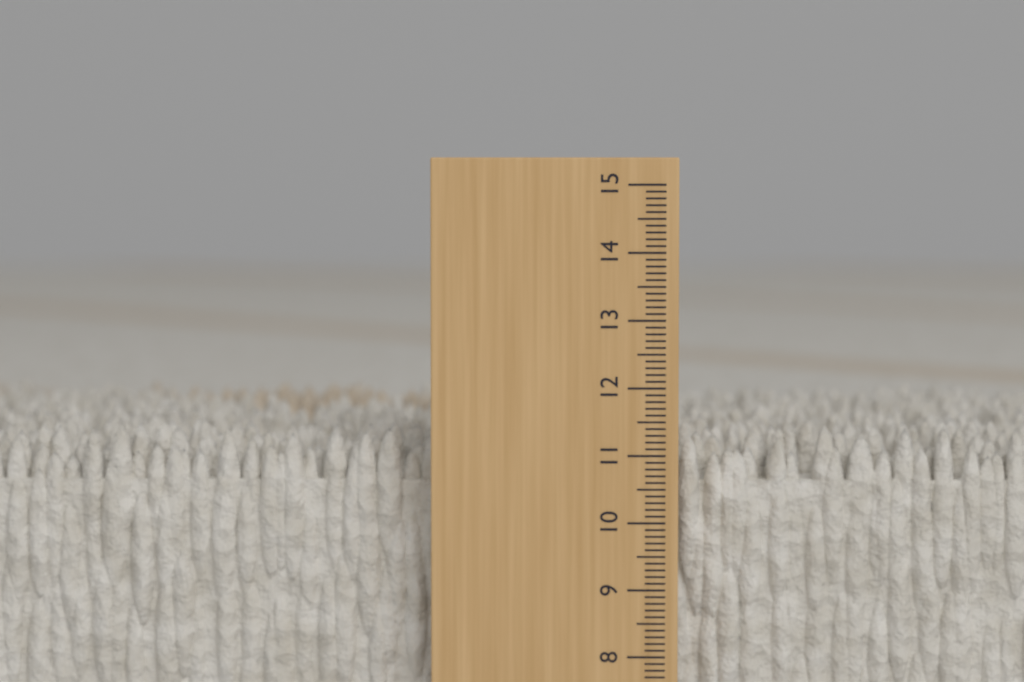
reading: 11.4 cm
